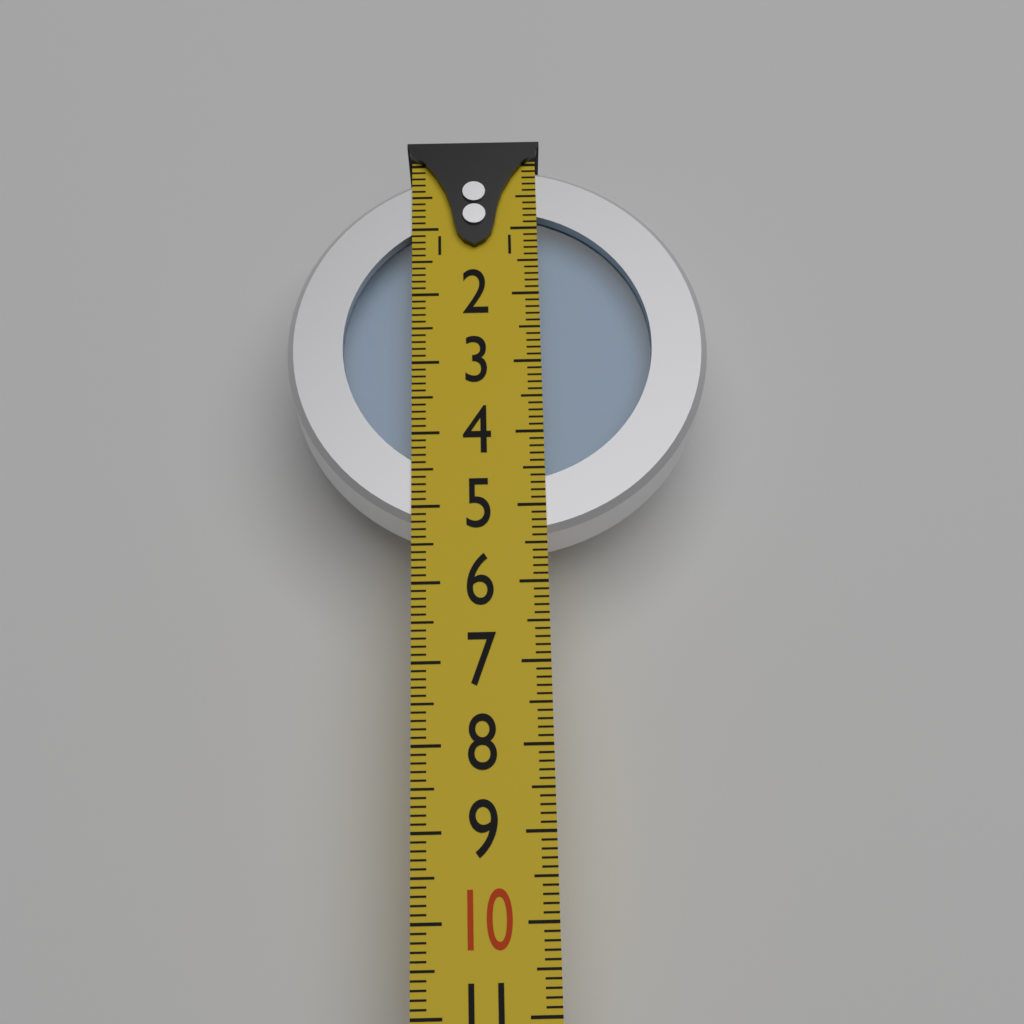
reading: 5.4 (no unit)
